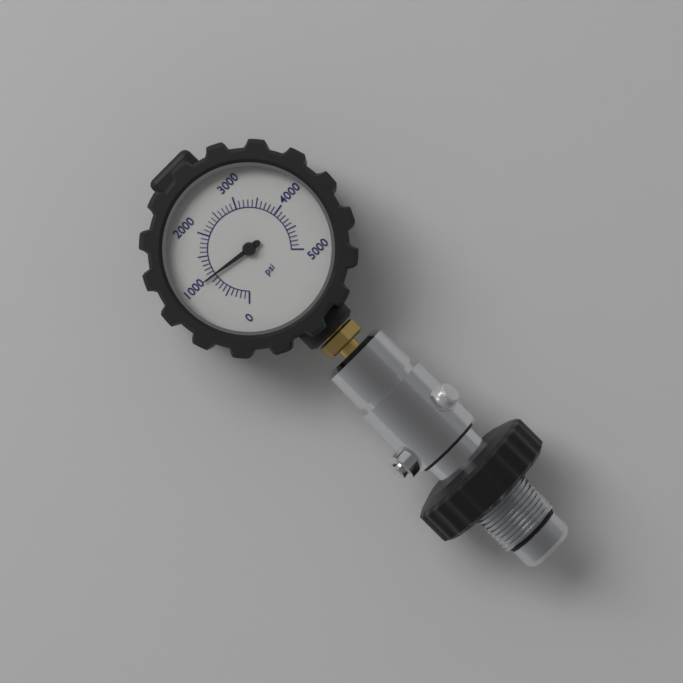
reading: 1000 psi
